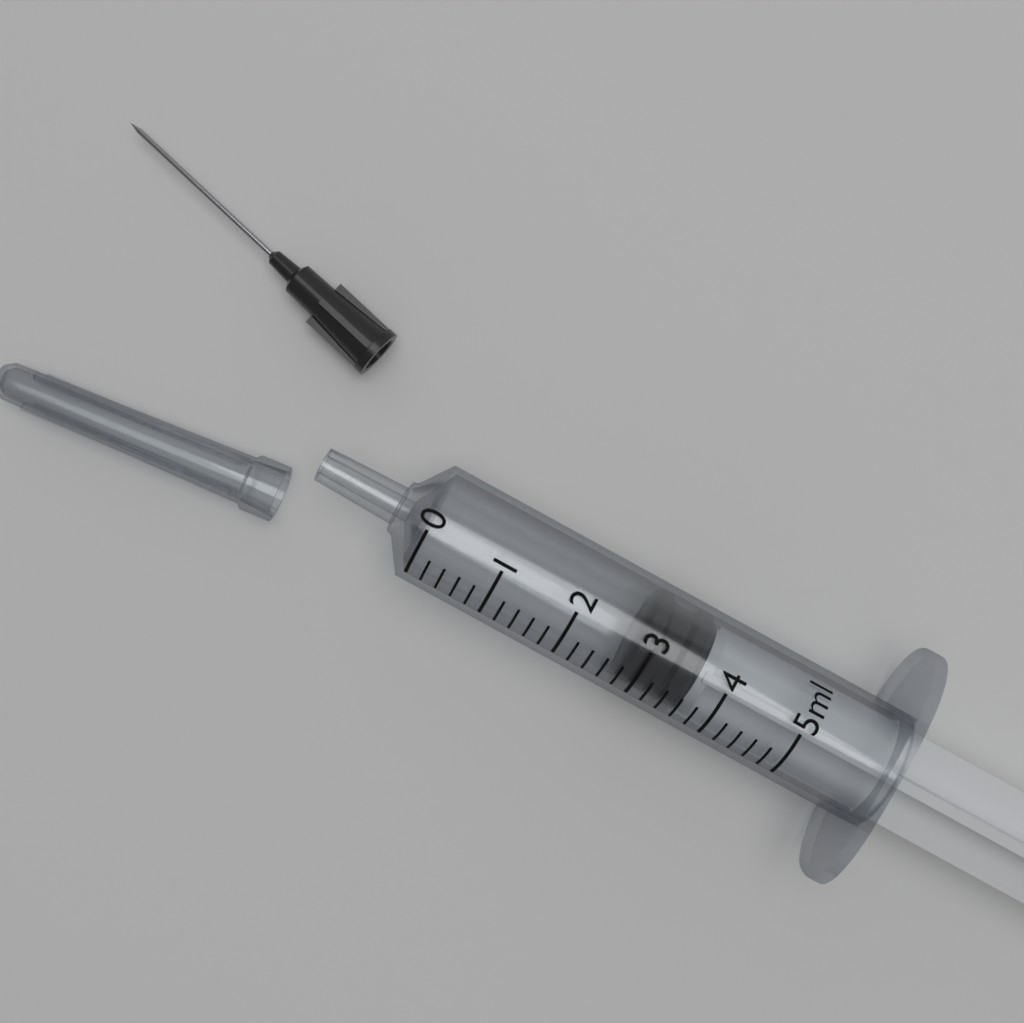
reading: 2.8 ml
